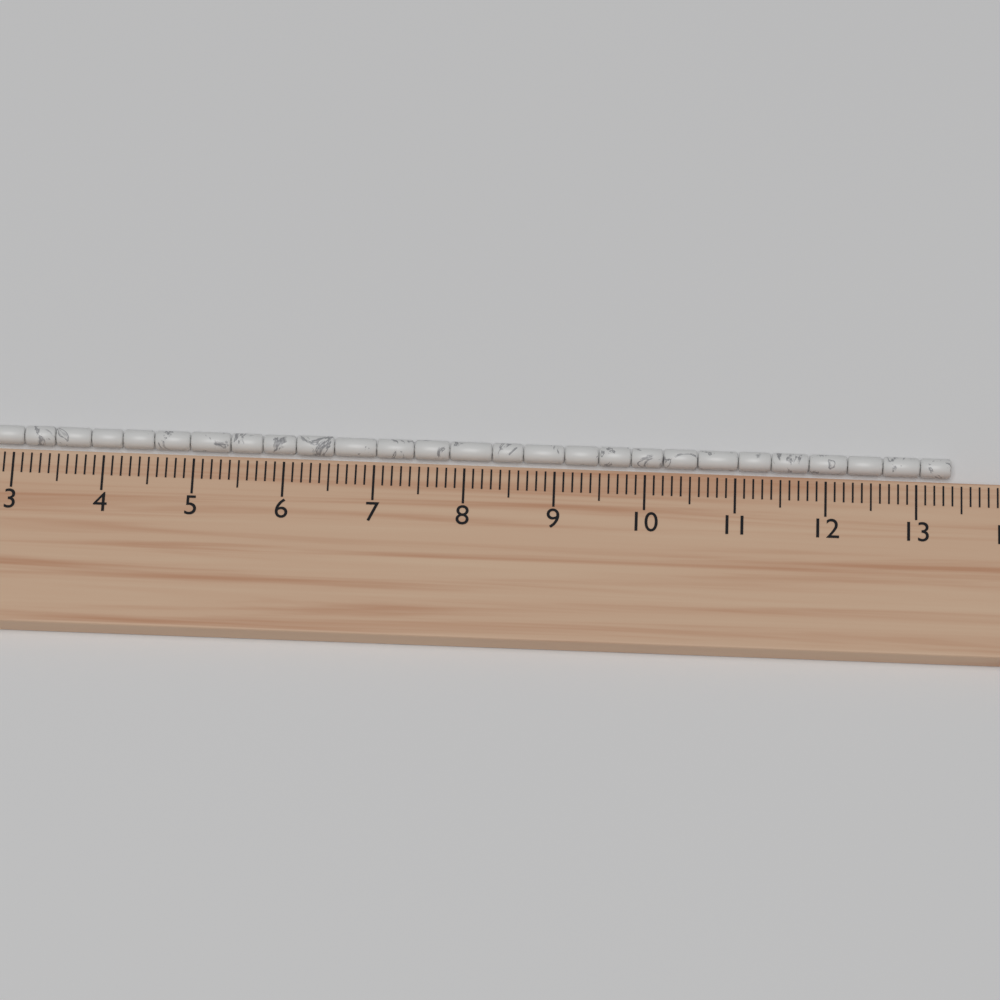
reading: 13.4 cm
